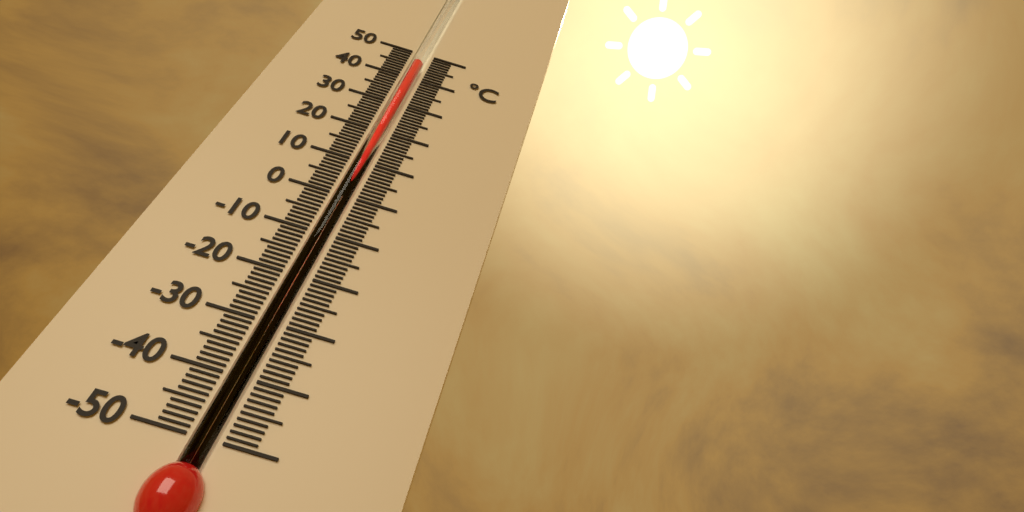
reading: 46 °C
